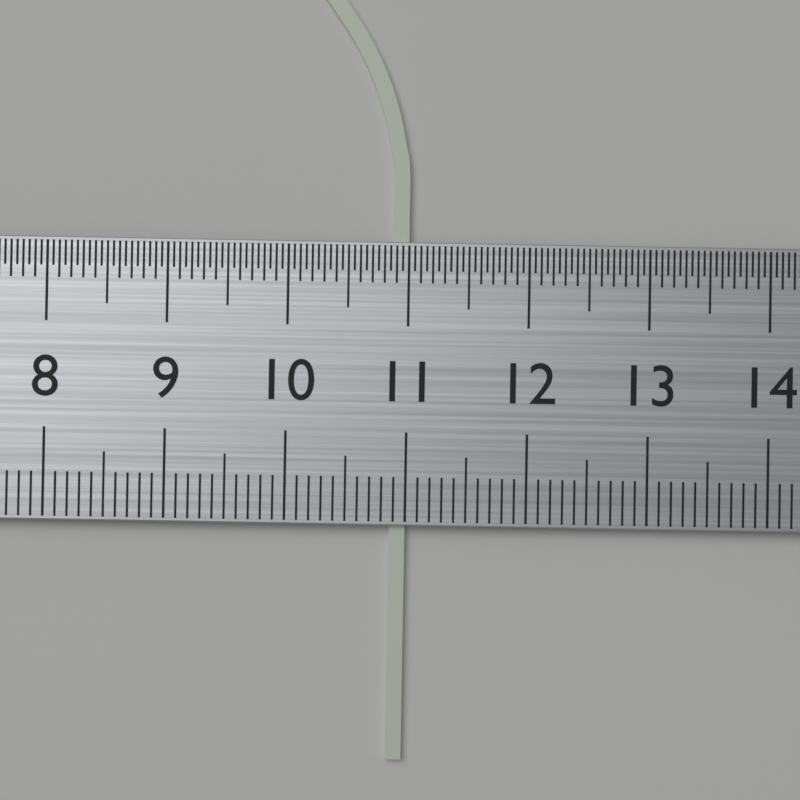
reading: 11.0 cm
